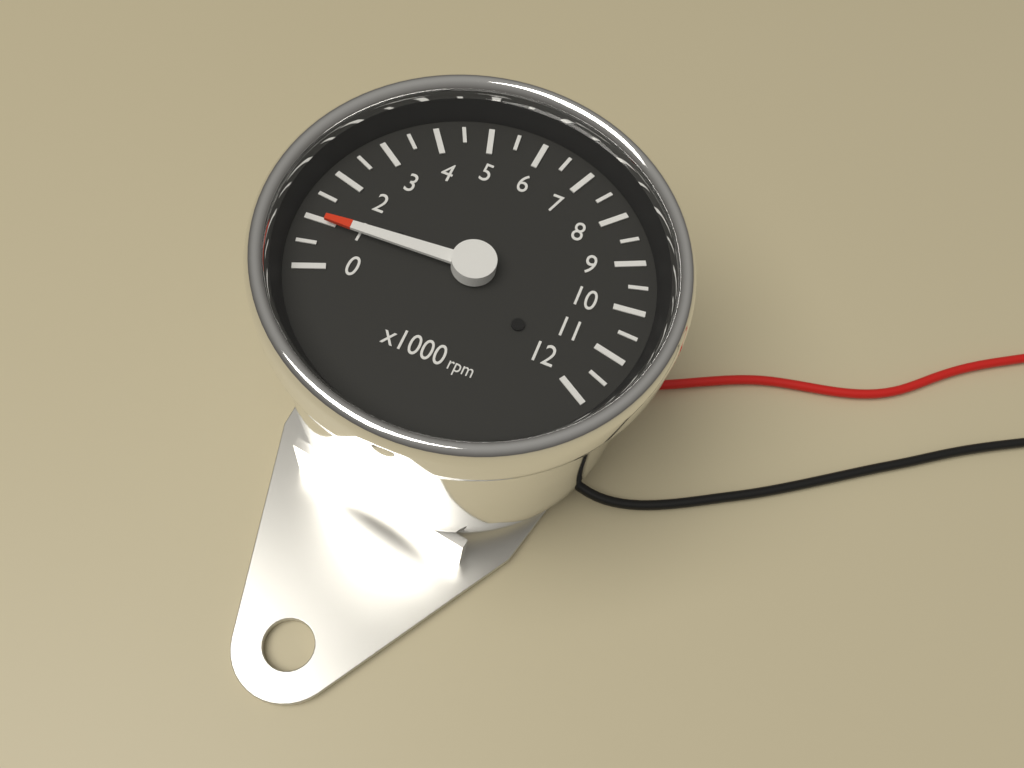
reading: 1000 rpm
